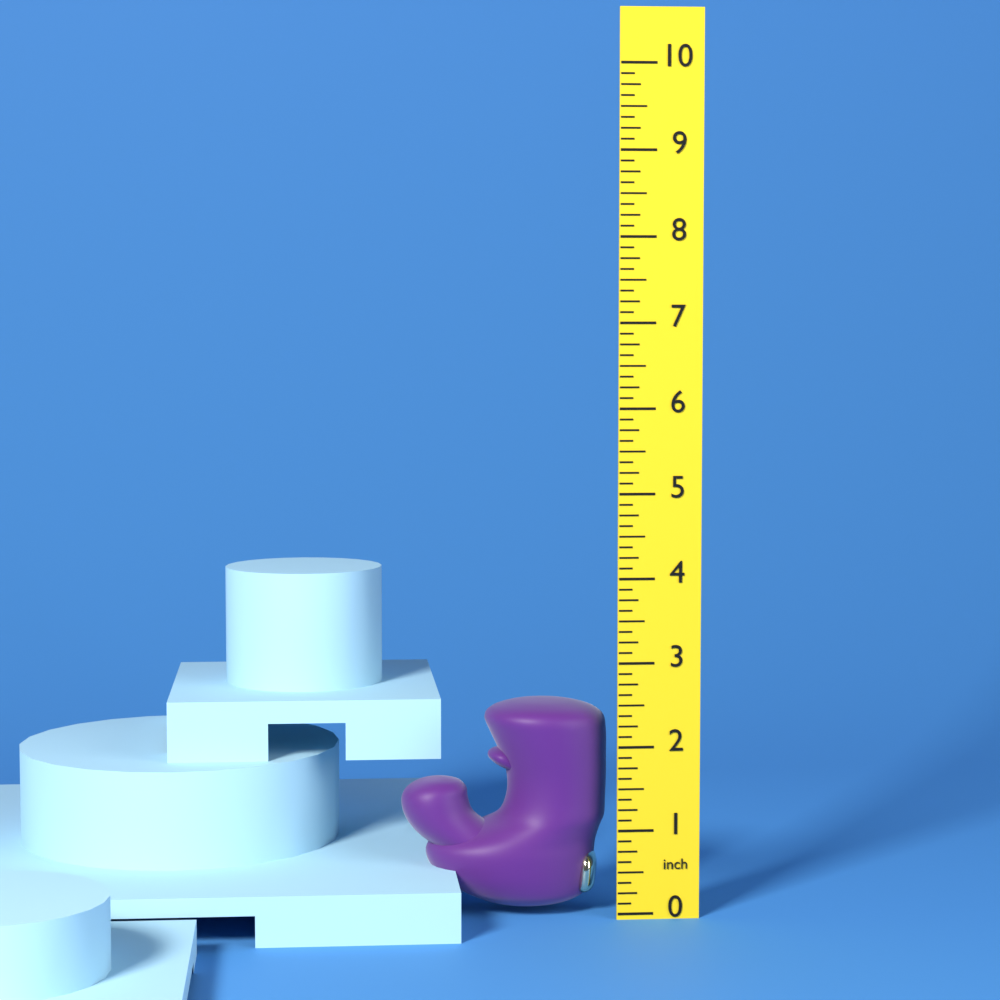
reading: 2.500 inch
